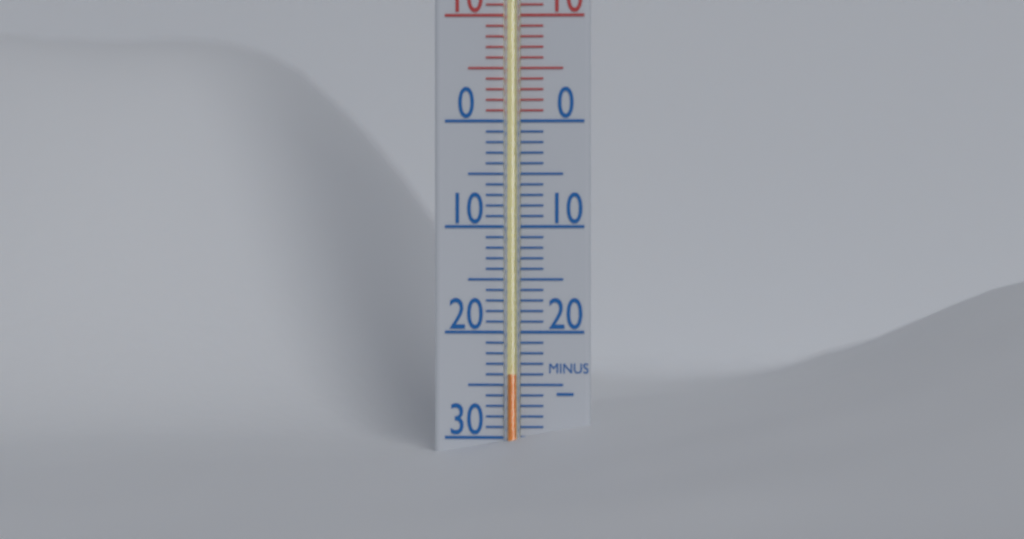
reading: -24 °C
